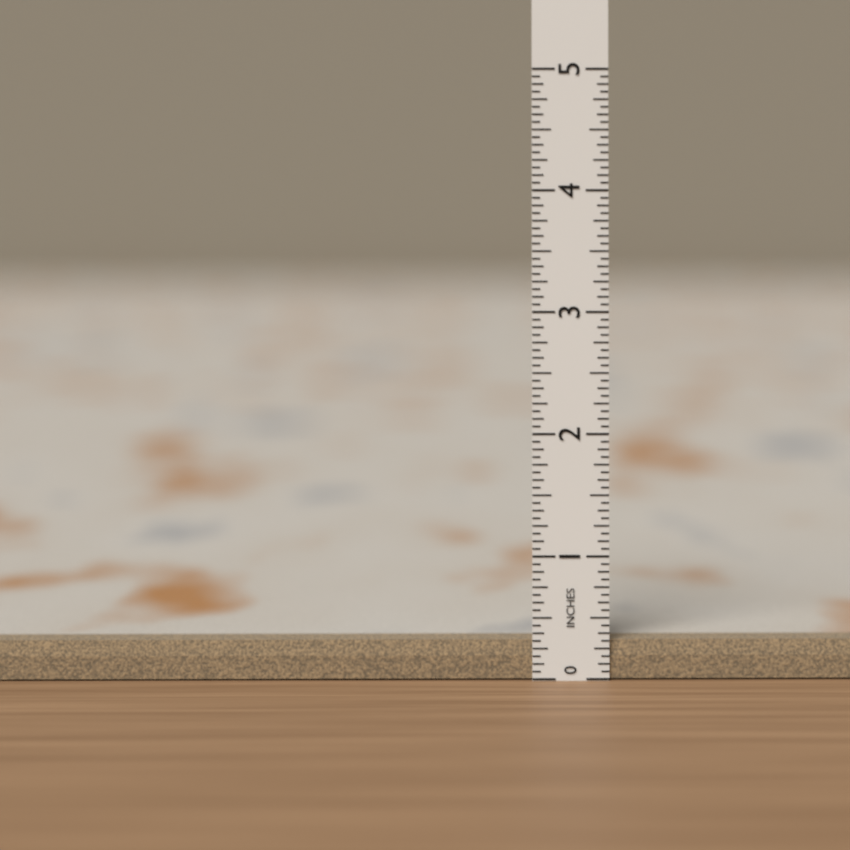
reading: 0.3125 in
